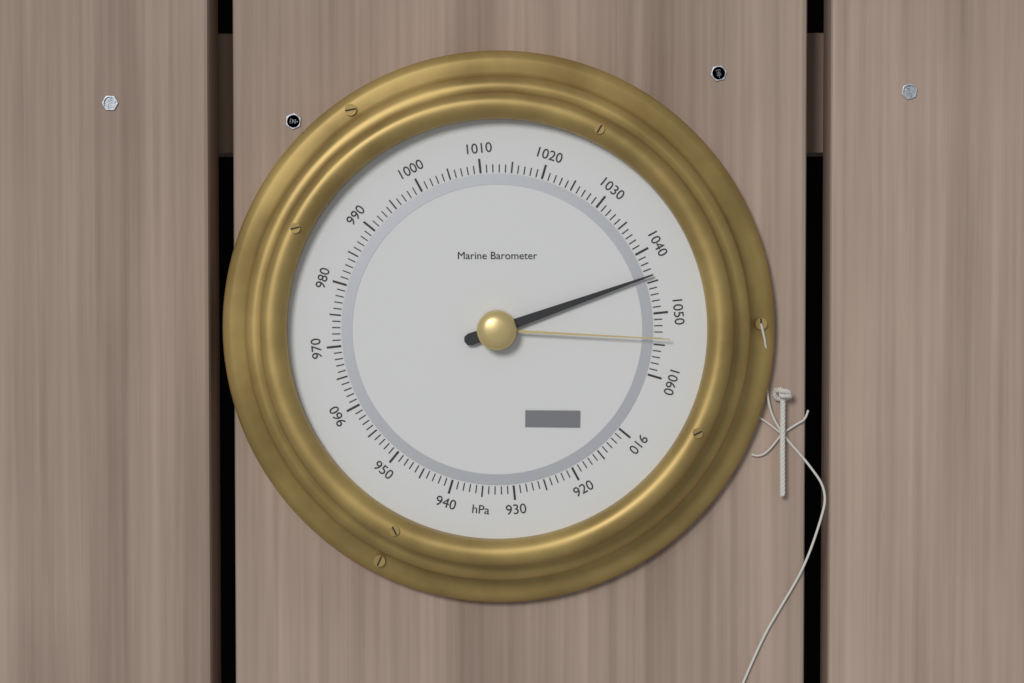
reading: 1044 hPa
